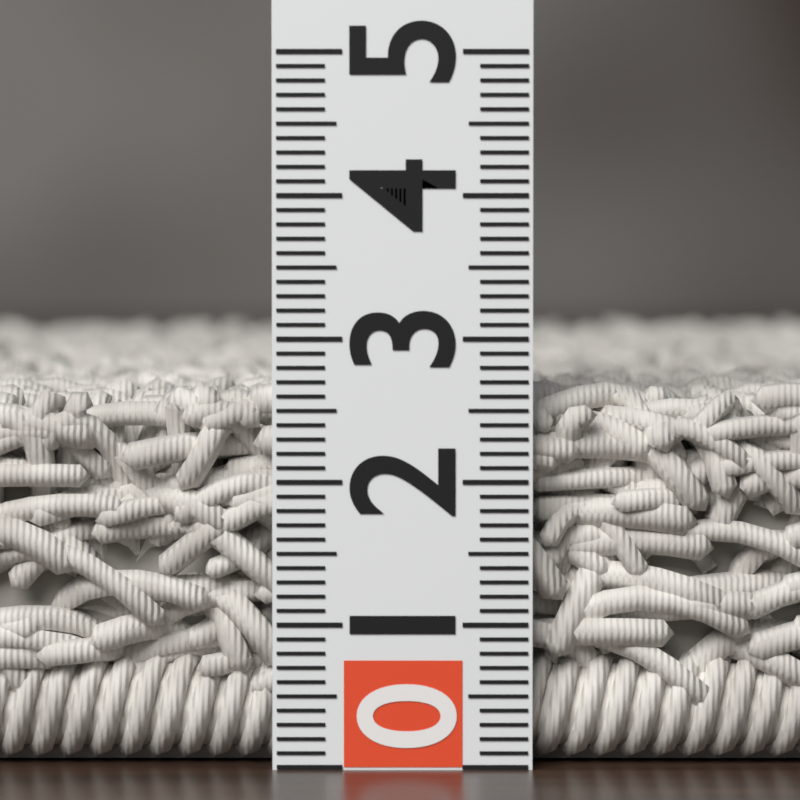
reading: 2.7 (no unit)
